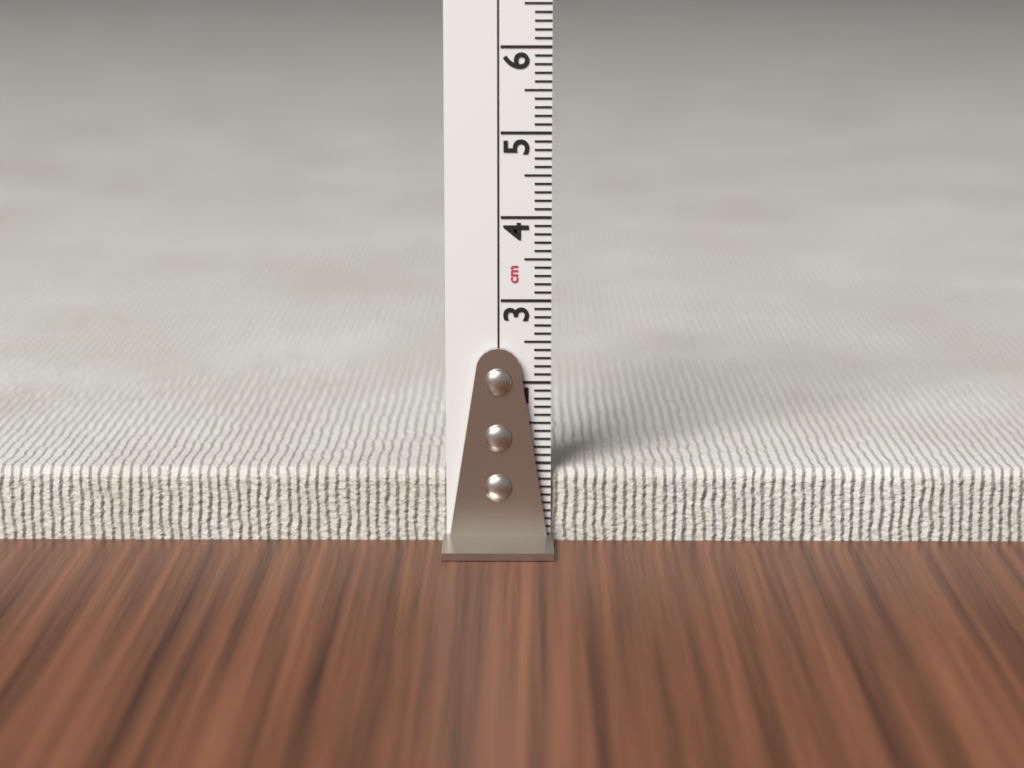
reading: 0.9 cm
